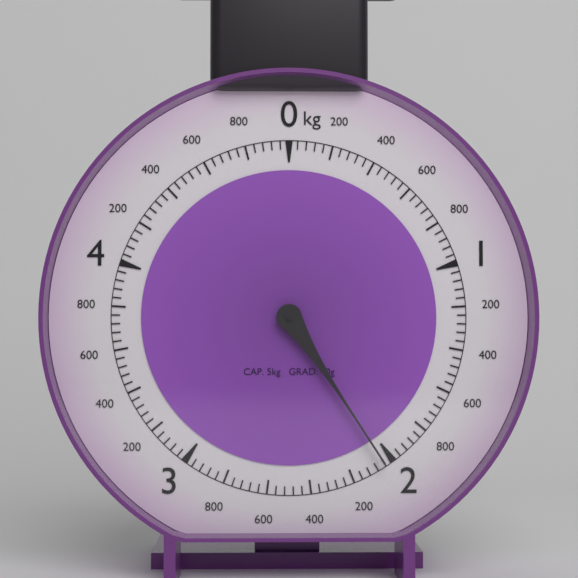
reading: 2.04 kg
